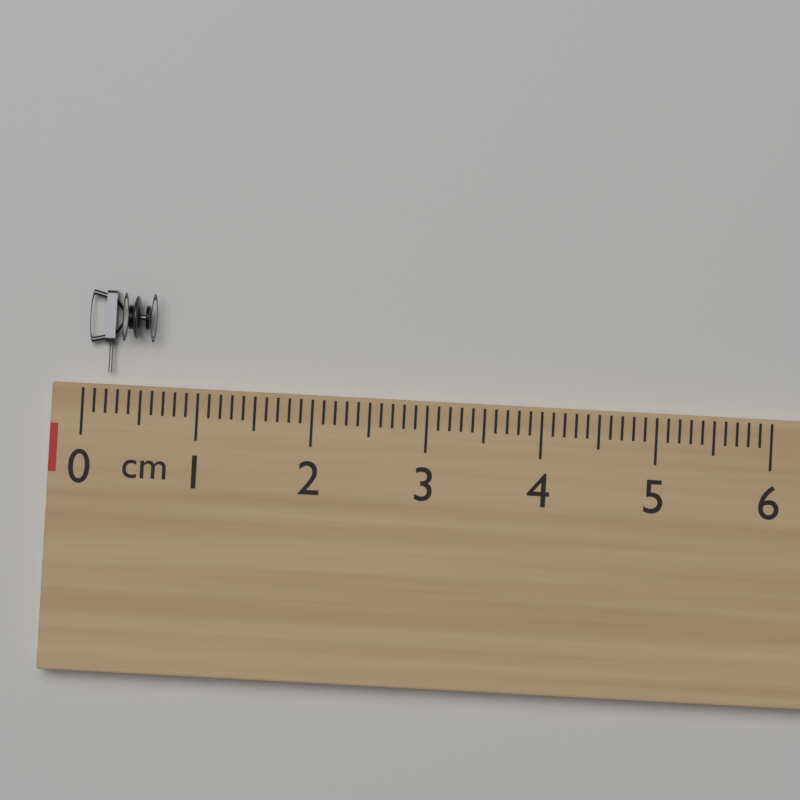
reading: 0.6 cm
